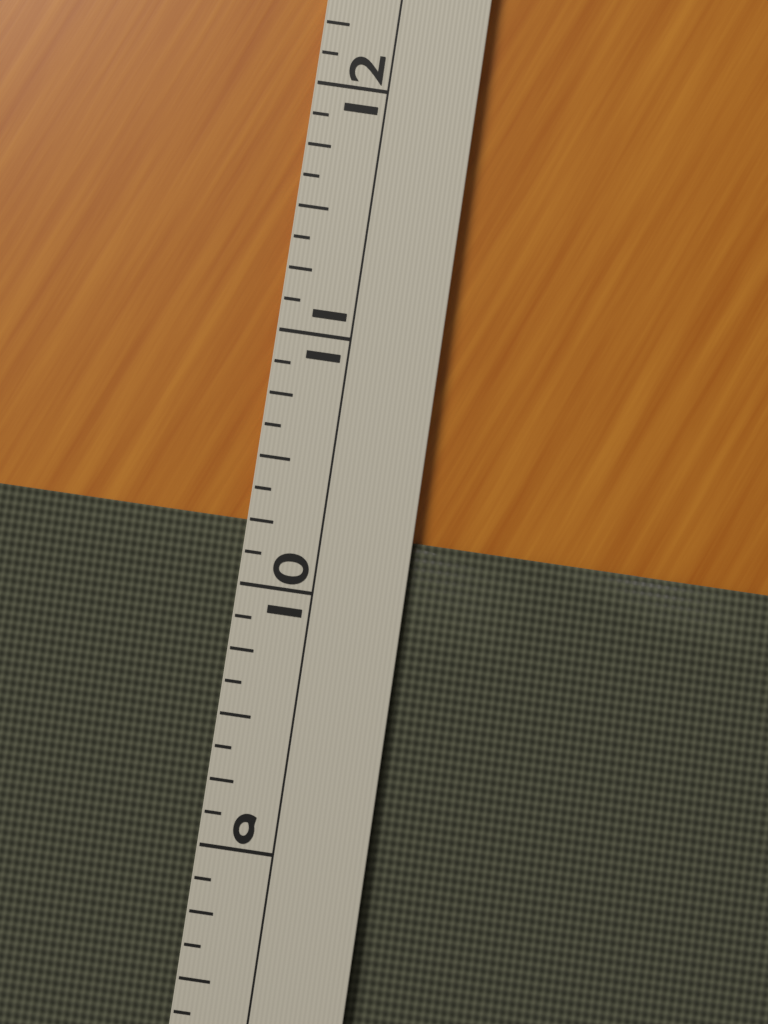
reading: 10.250 (no unit)
